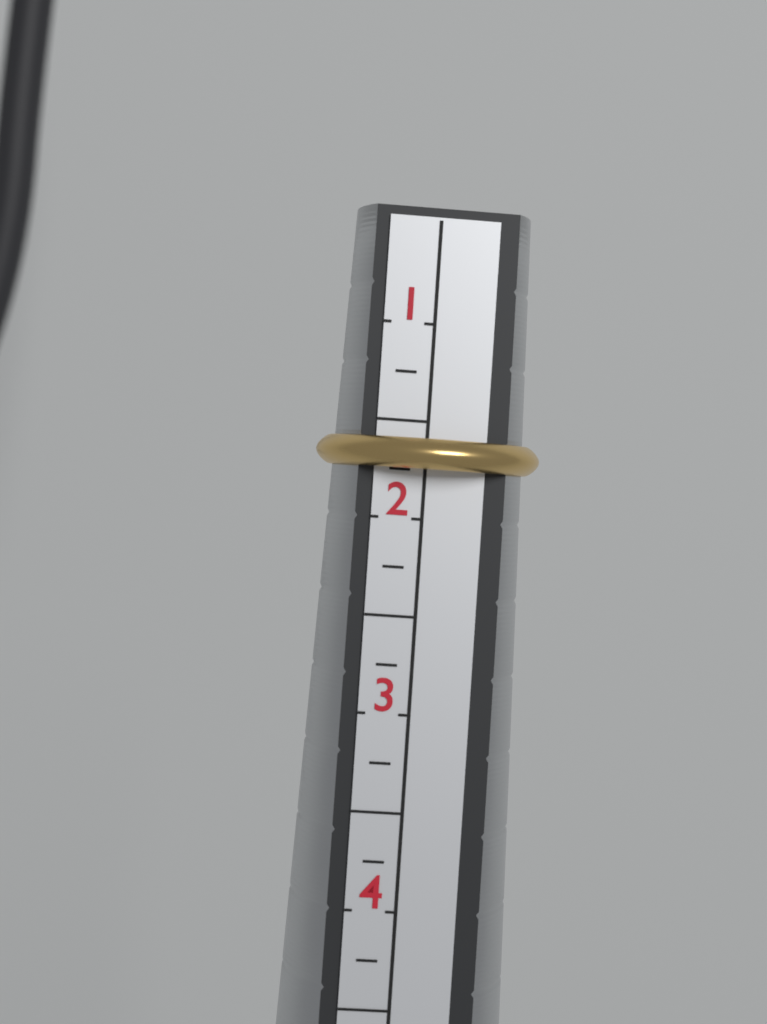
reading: 1.75 (no unit)
